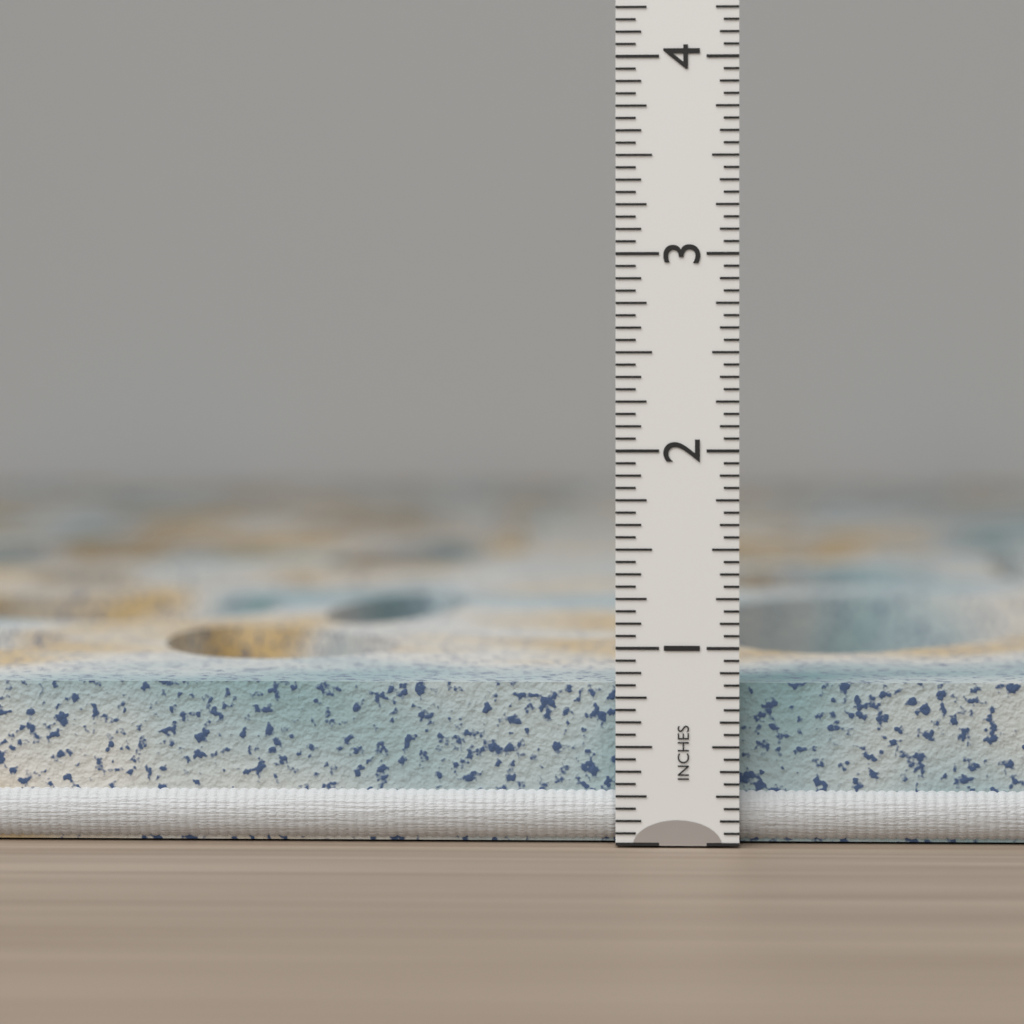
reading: 0.8125 in
